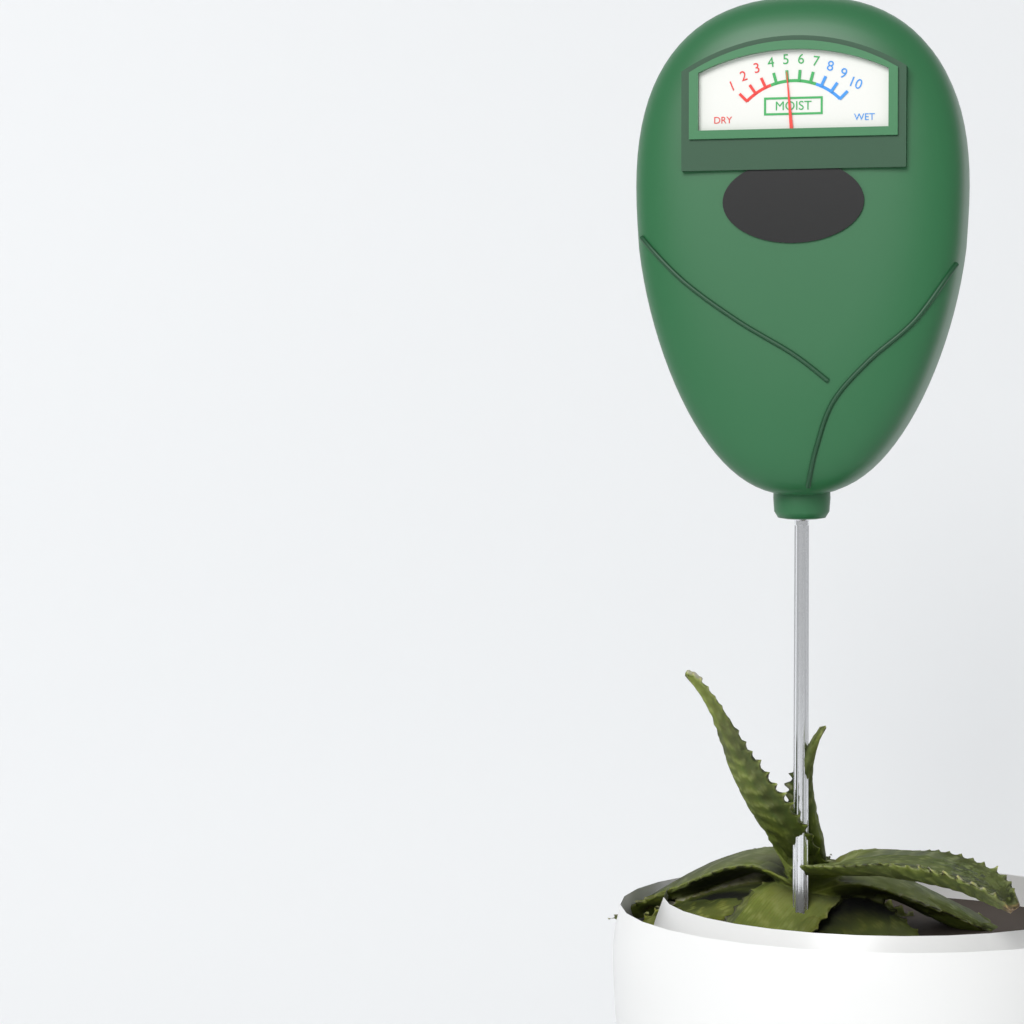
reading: 5 (no unit)
